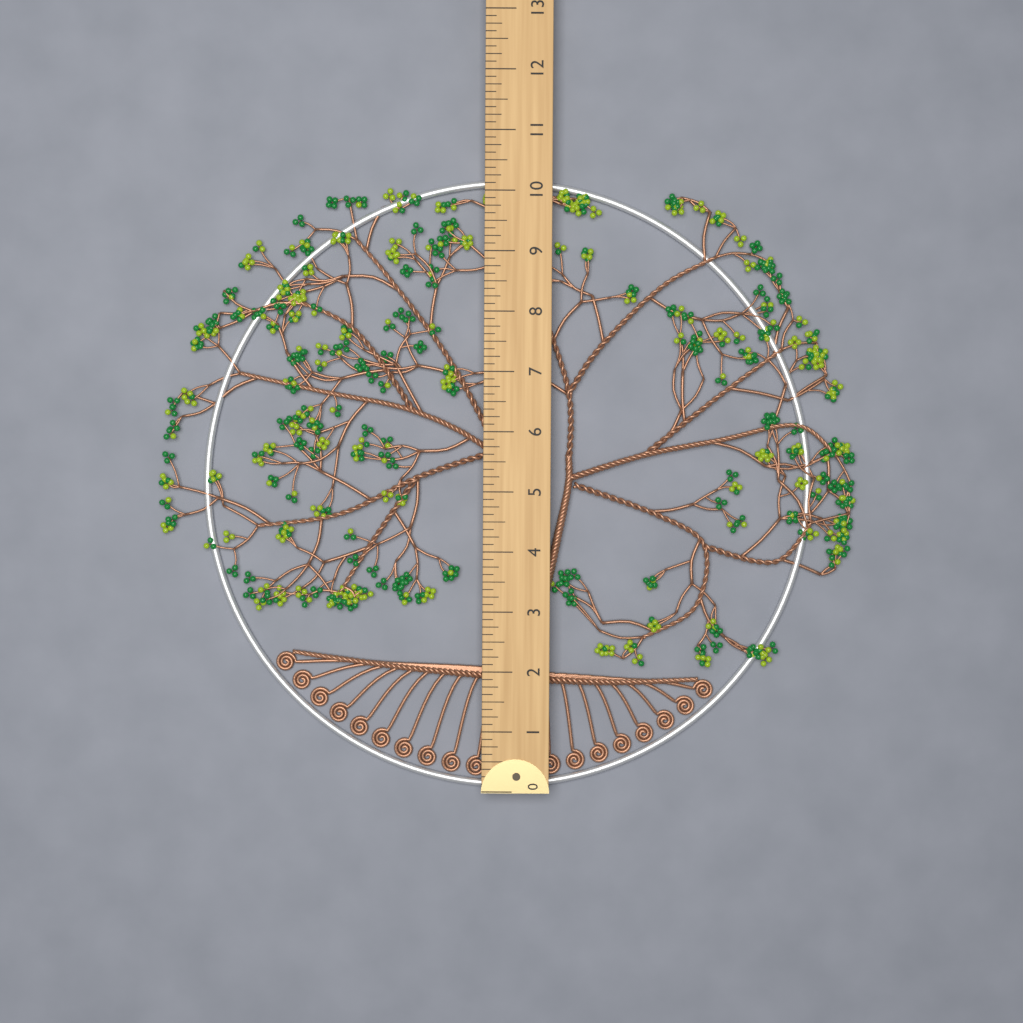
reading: 10.250 (no unit)
